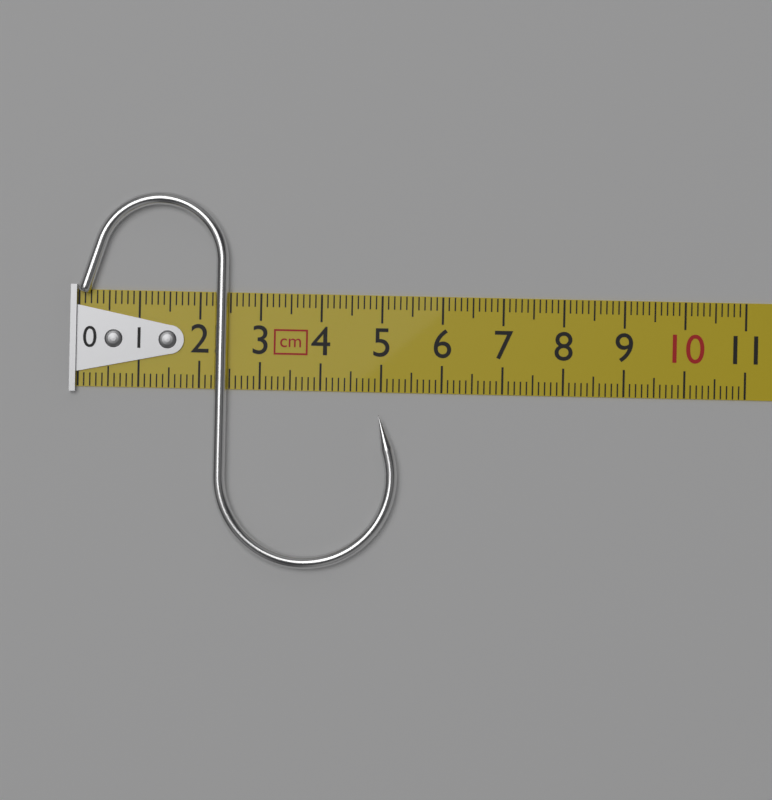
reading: 5.3 cm
